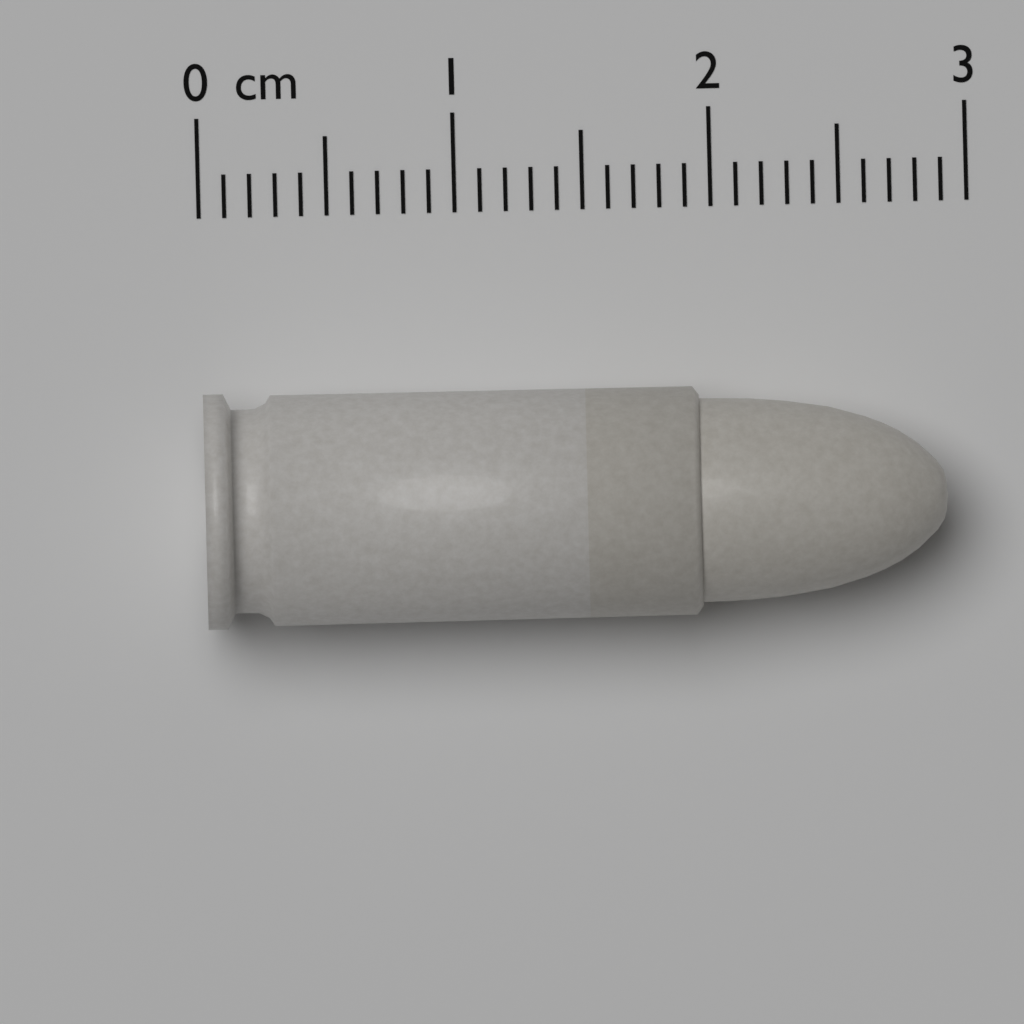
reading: 2.9 cm
